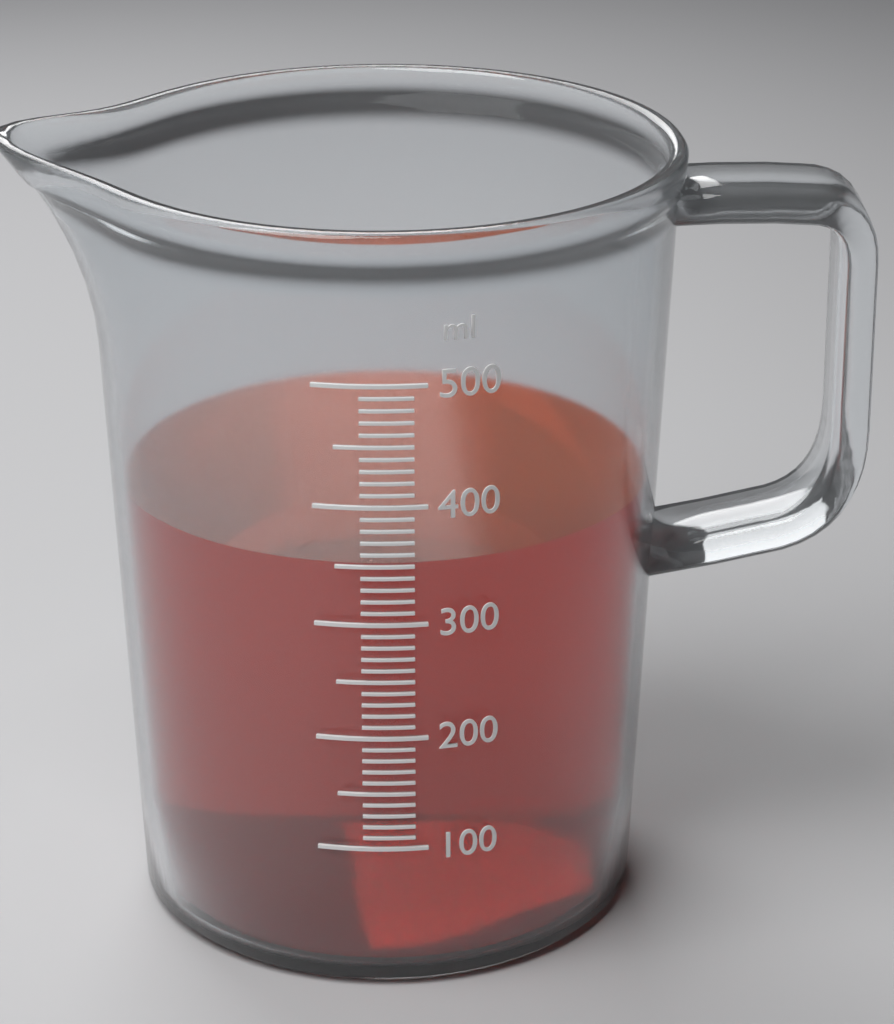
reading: 350 ml
